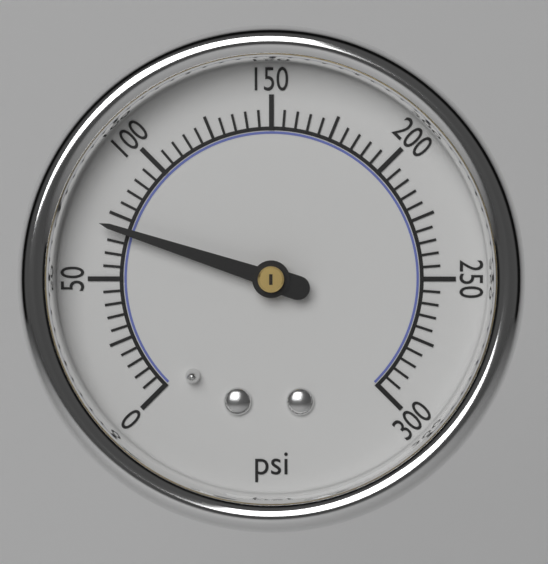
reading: 70 psi
